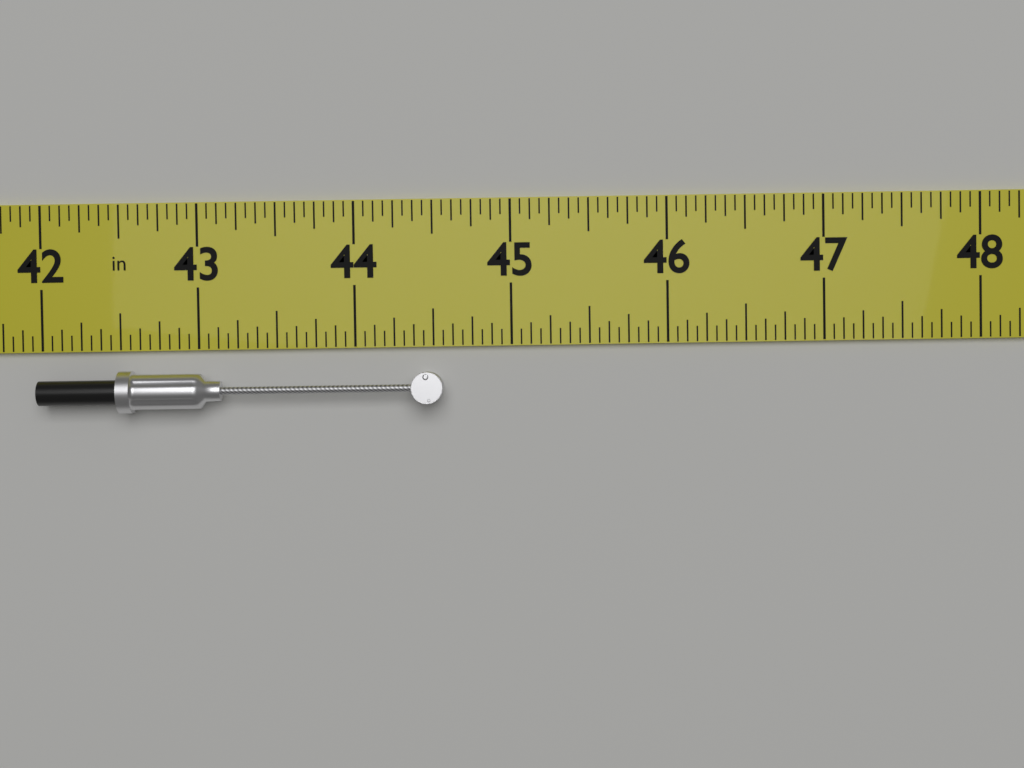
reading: 44.5625 in
